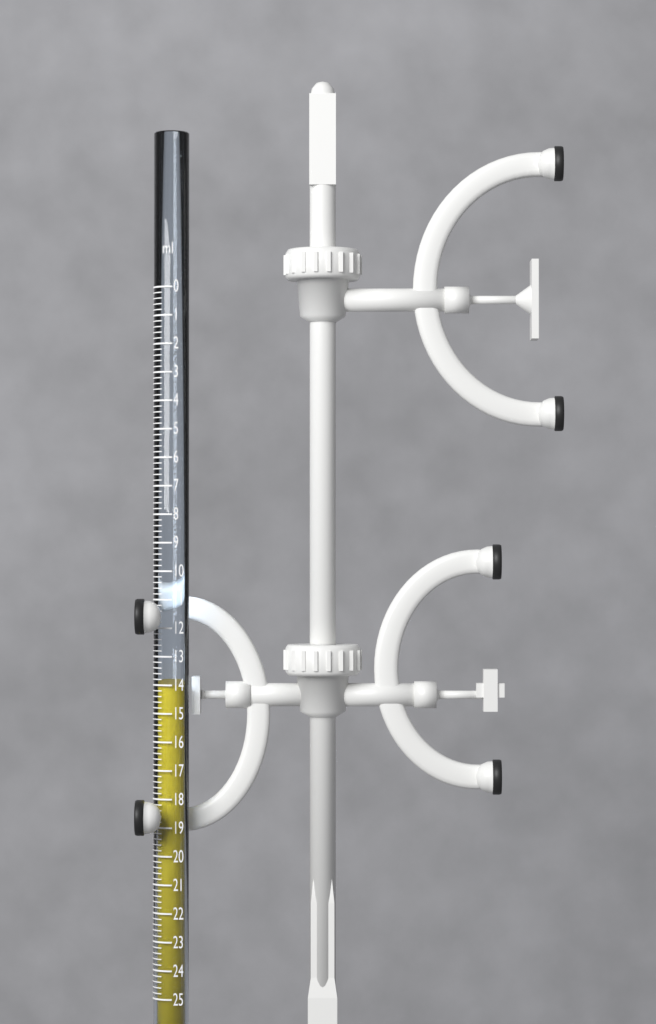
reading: 14.0 ml
